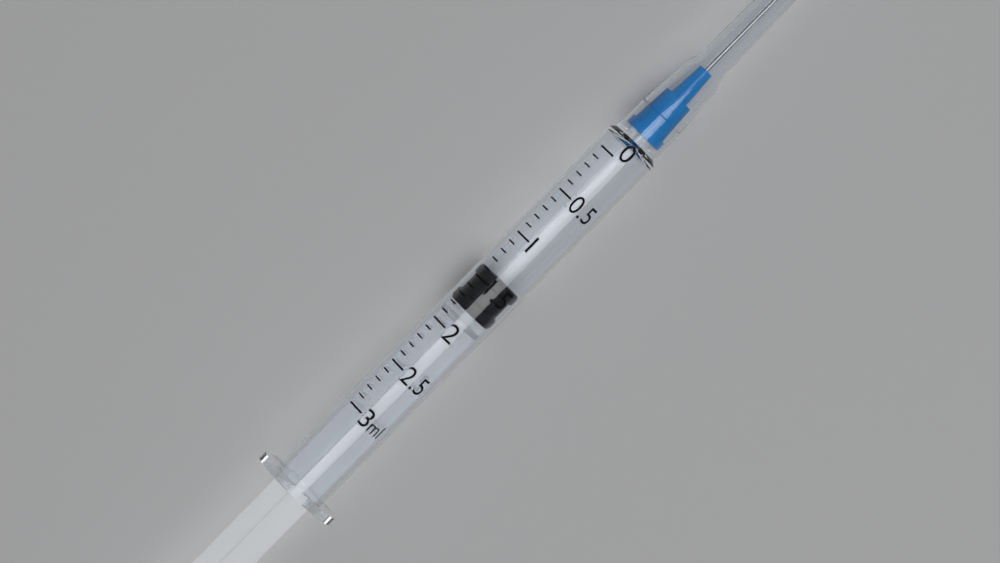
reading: 1.4 ml
